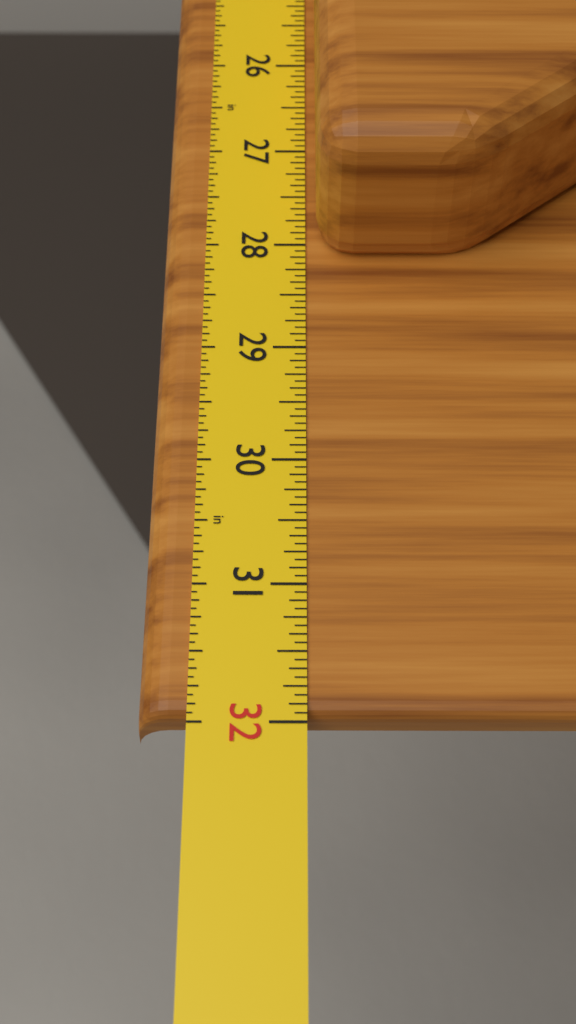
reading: 31.9375 in
